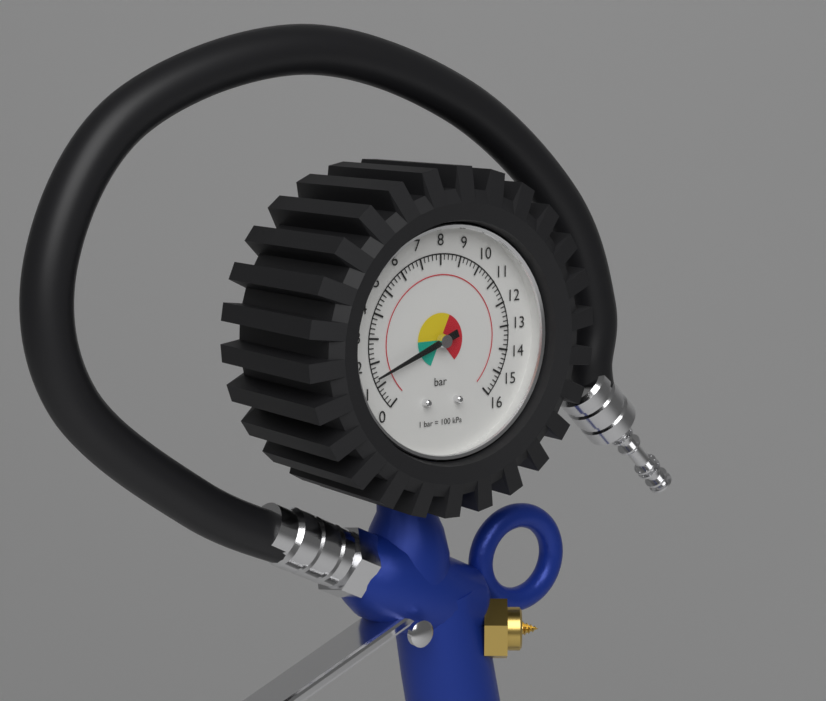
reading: 1.4 bar
